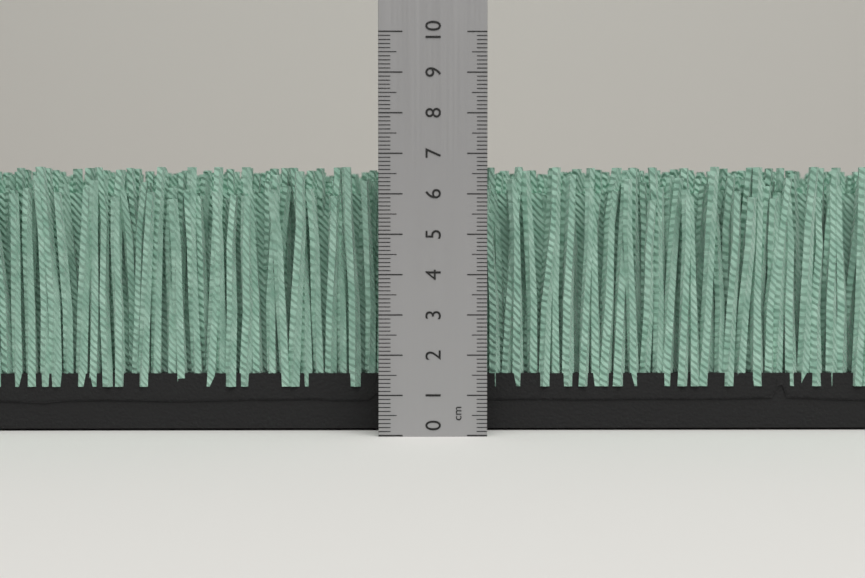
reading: 6.7 cm
